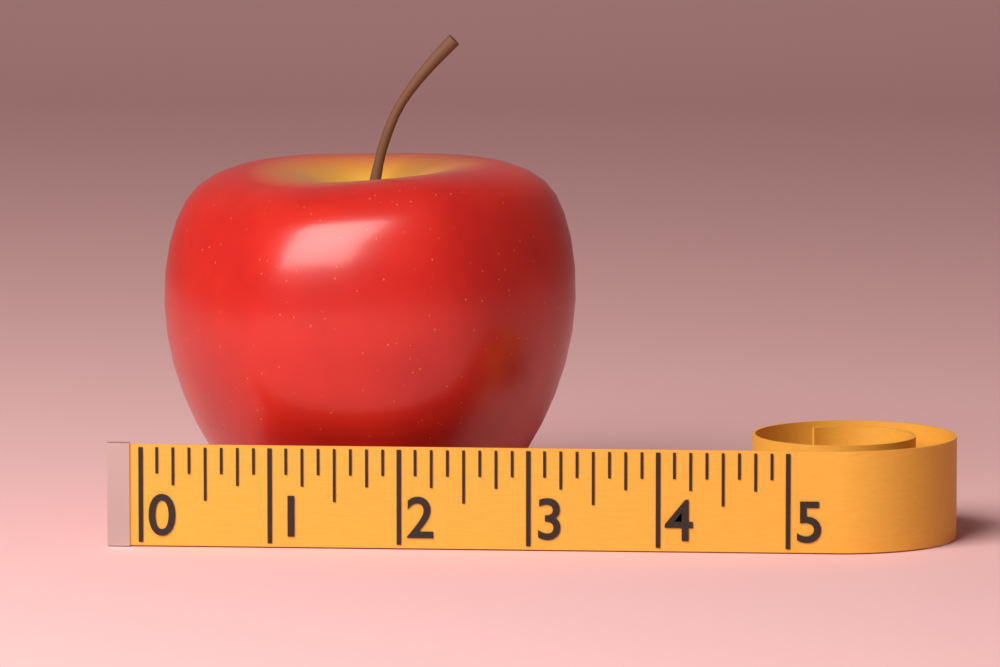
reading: 3.250 (no unit)
